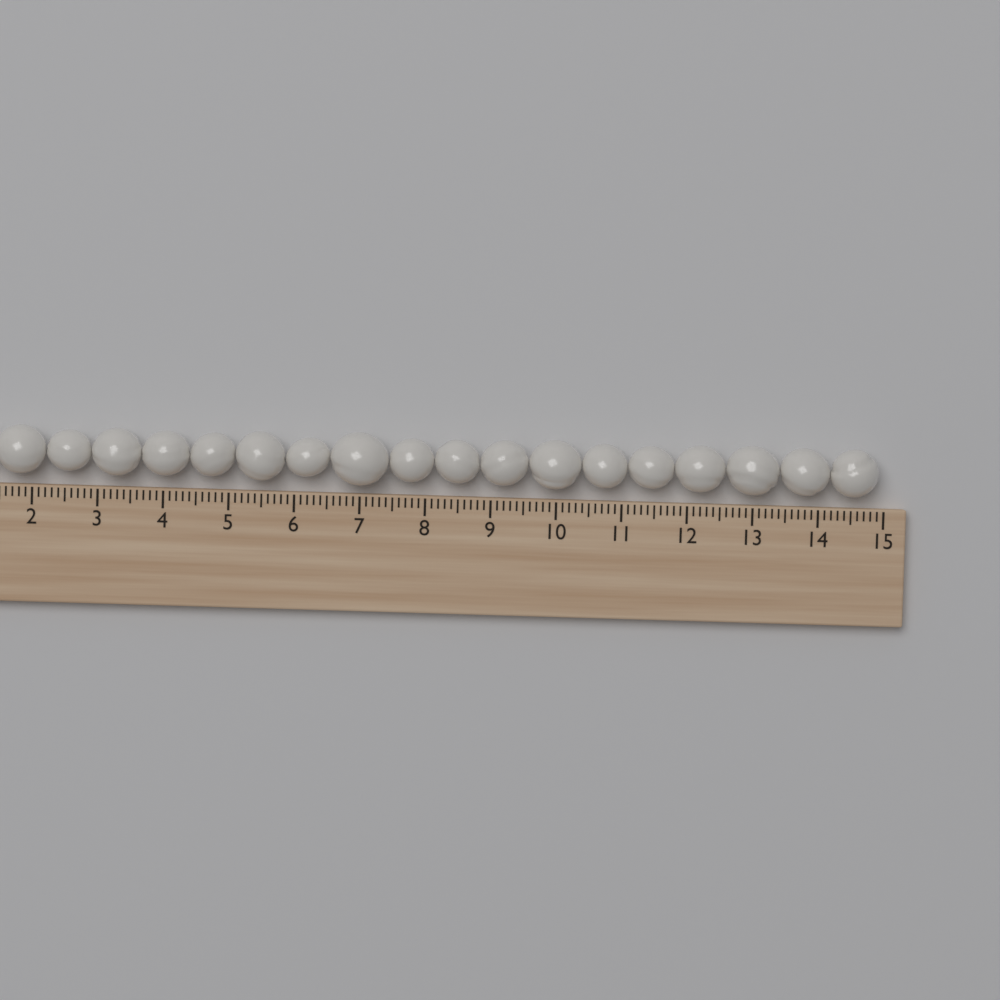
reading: 14.9 cm
